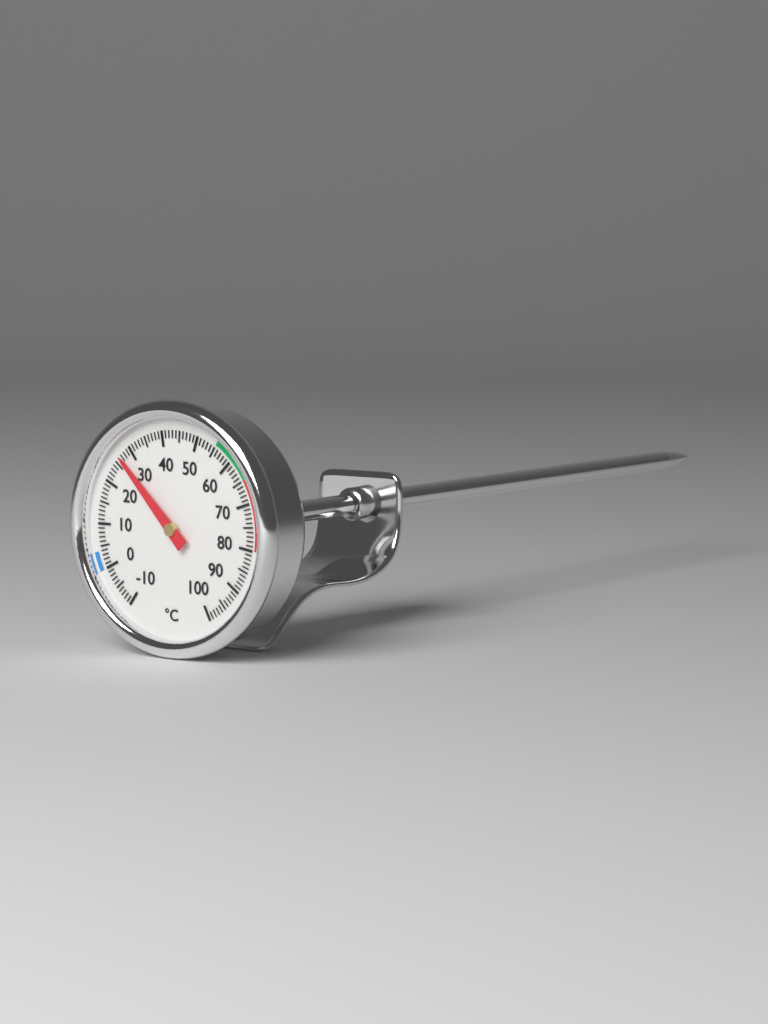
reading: 27 °C
